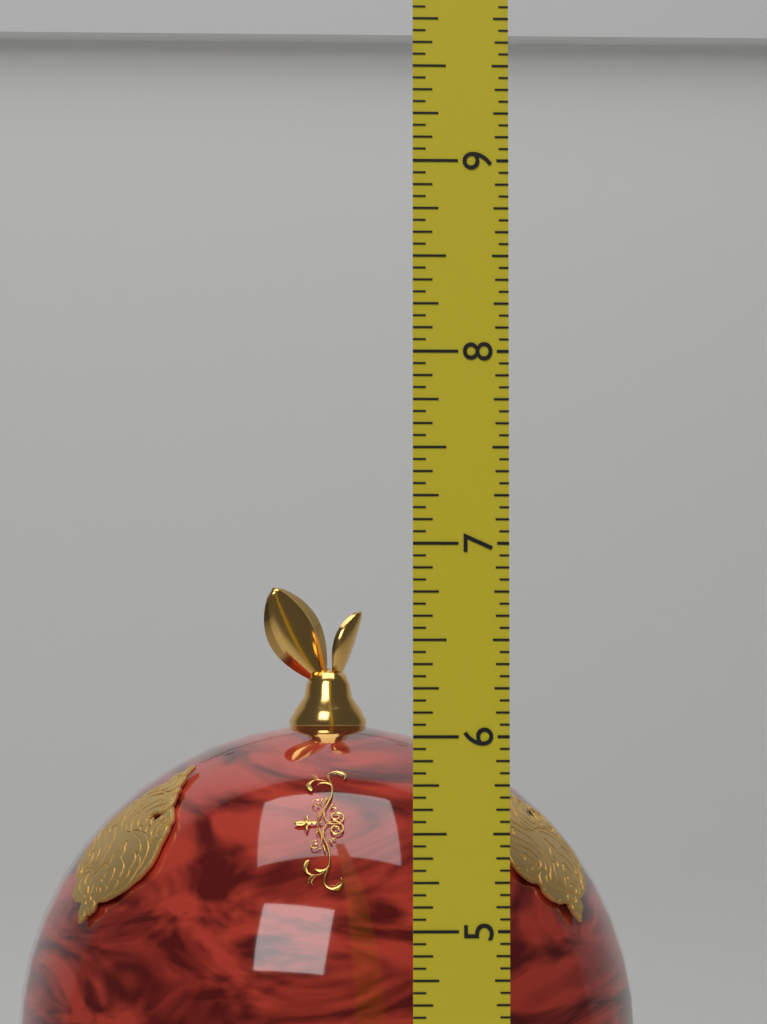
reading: 6.8750 (no unit)
